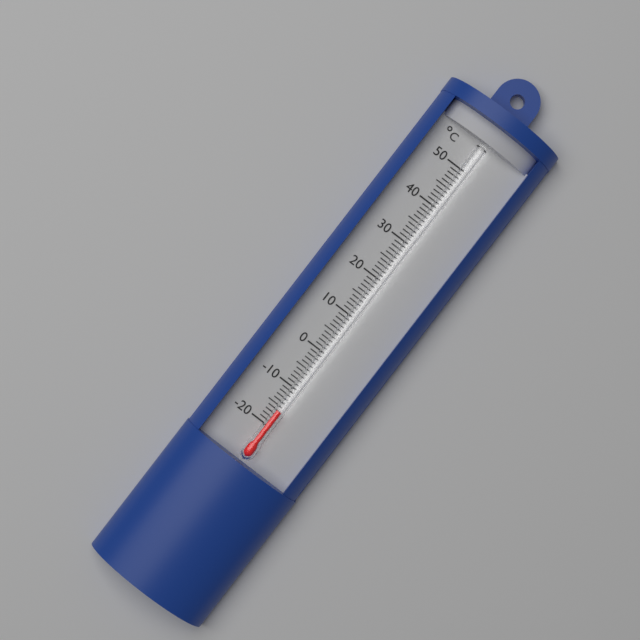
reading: -16 °C
